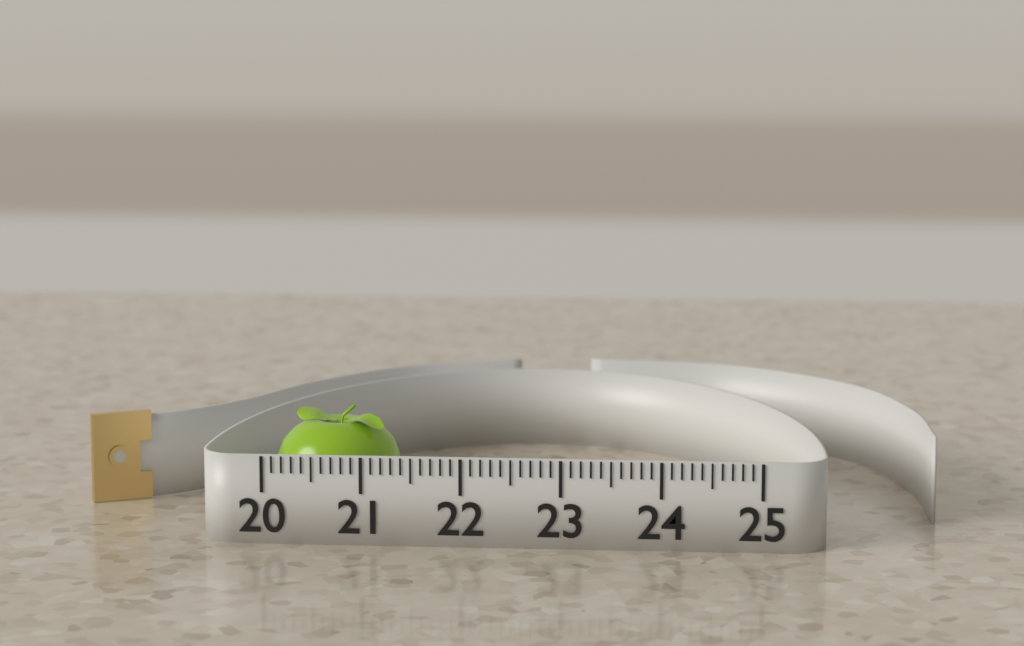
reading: 21.3 (no unit)
